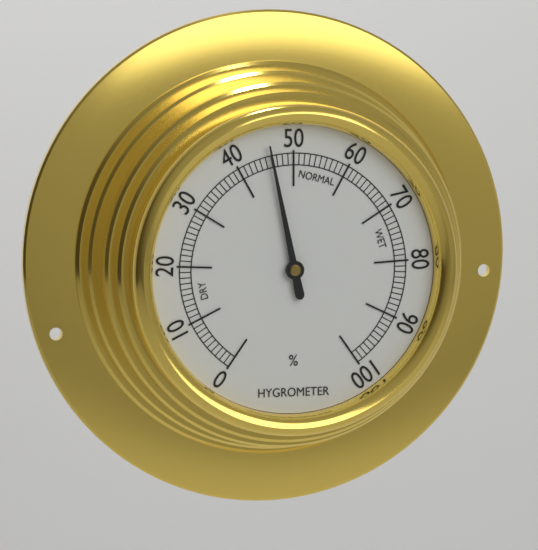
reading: 46 %
